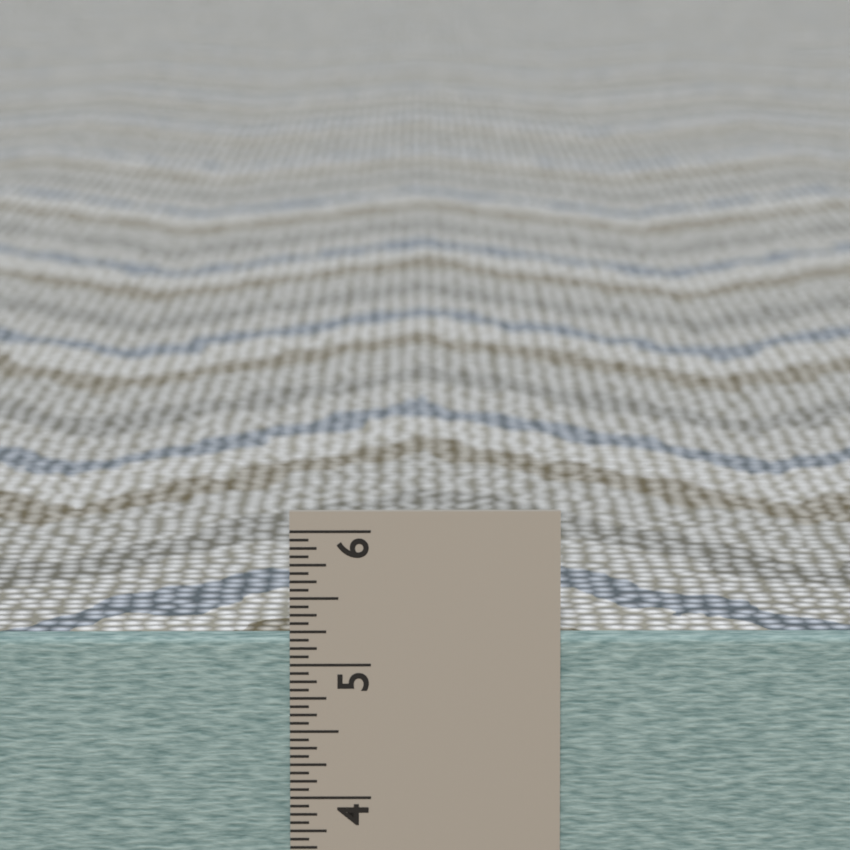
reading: 5.1875 in
